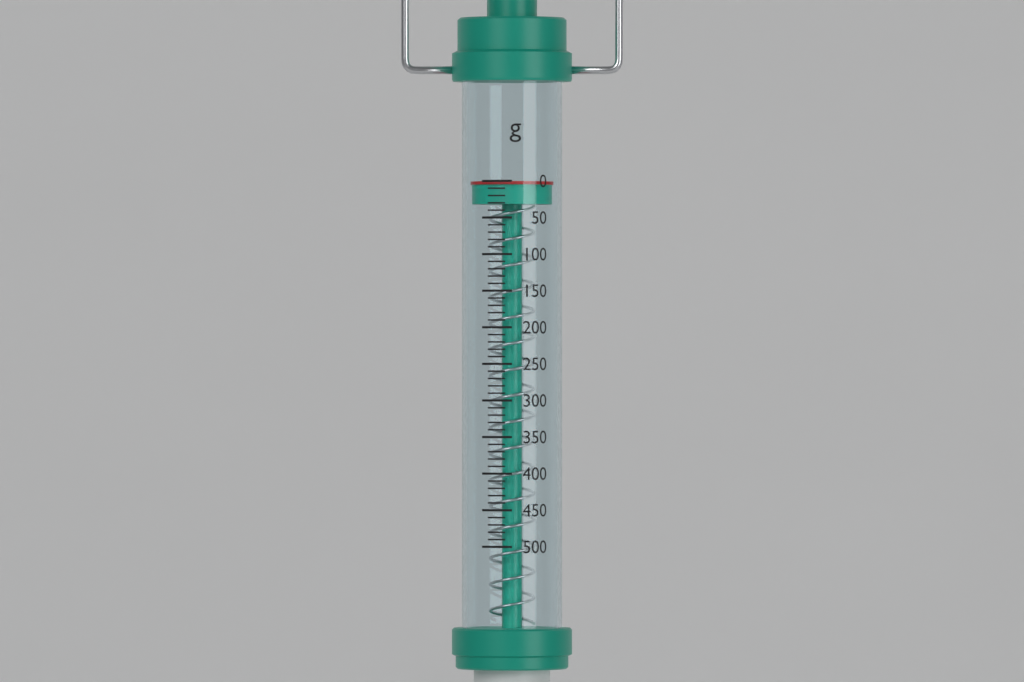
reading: 0 g
